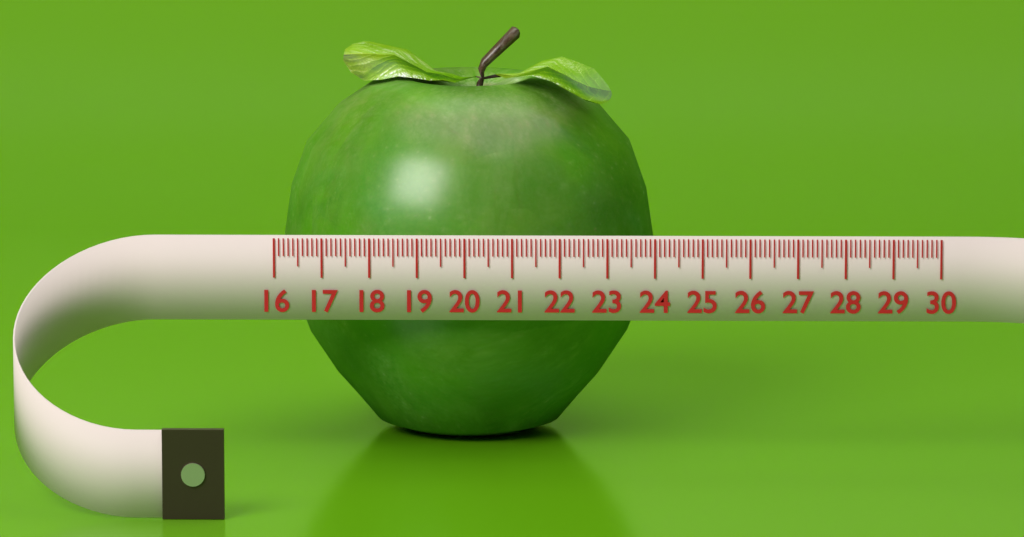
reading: 24.0 (no unit)
